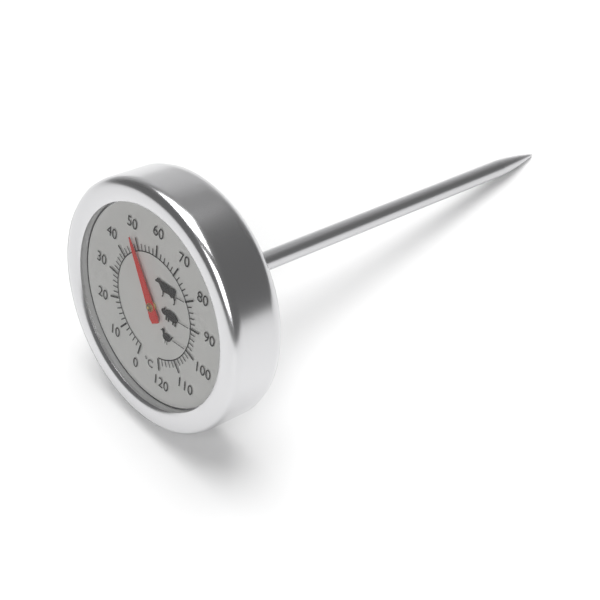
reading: 48 °C
